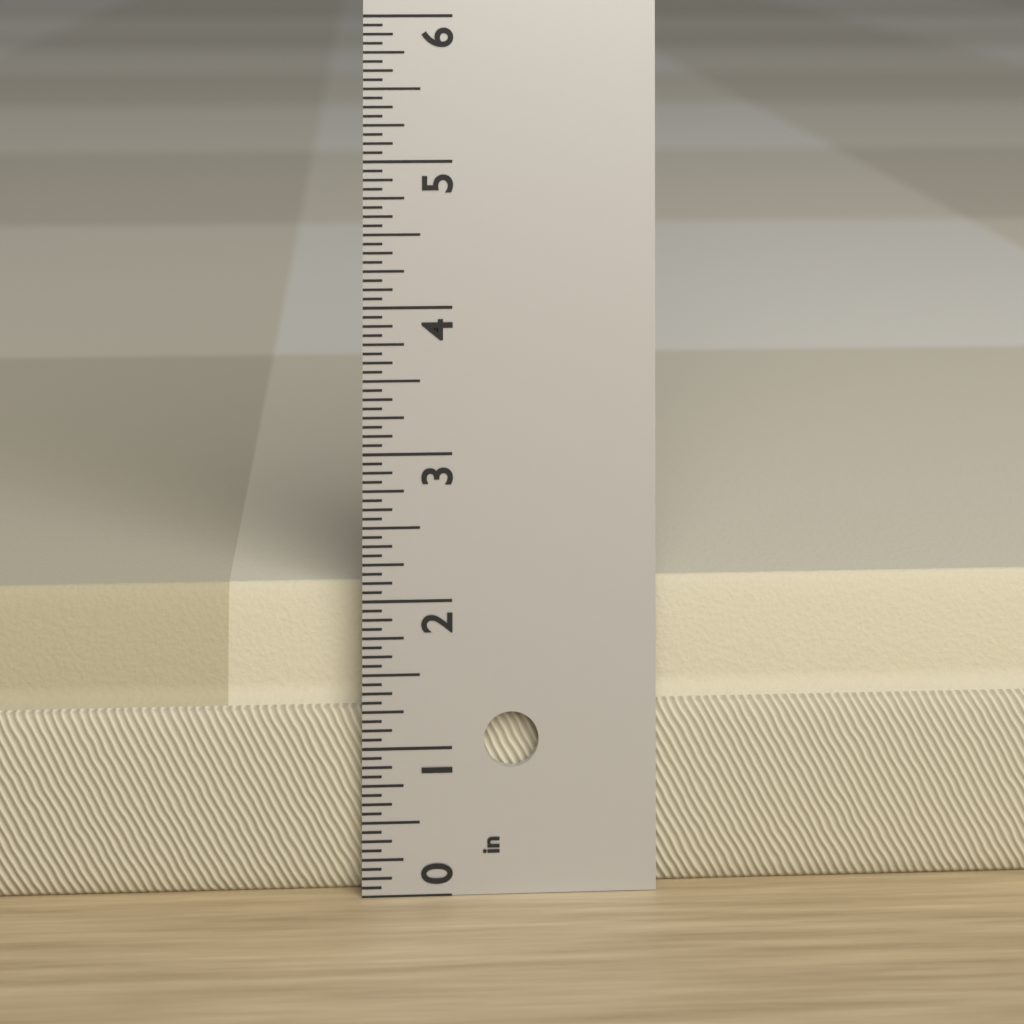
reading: 2.0625 in
